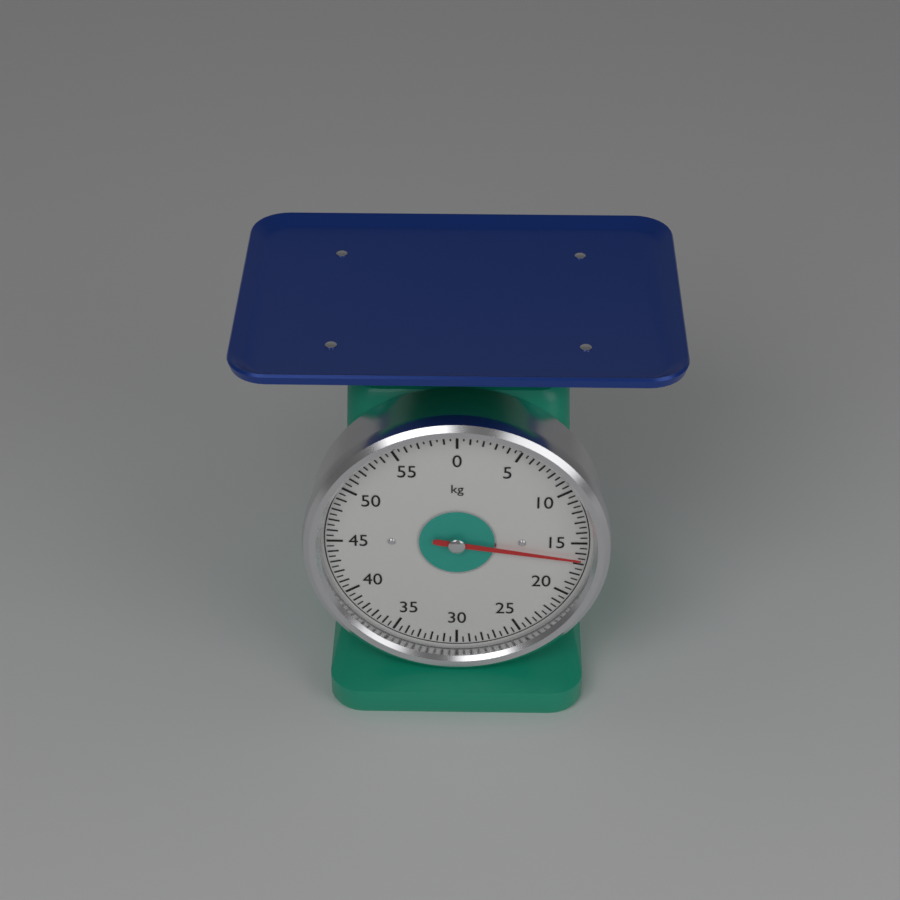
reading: 16.5 kg
